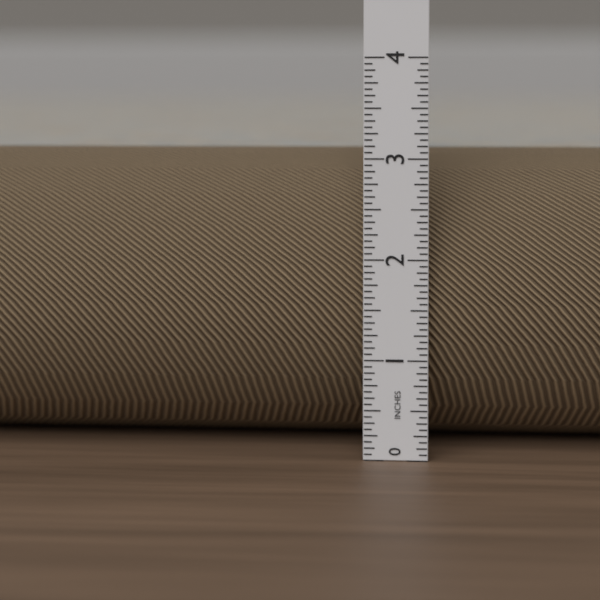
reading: 3.0625 in
